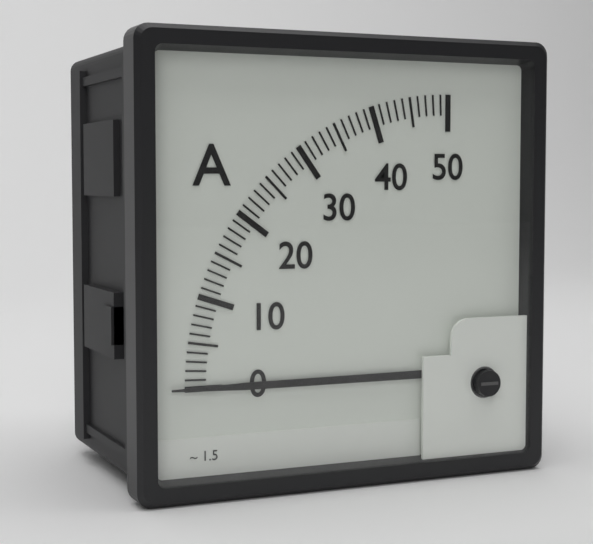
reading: 0 A
